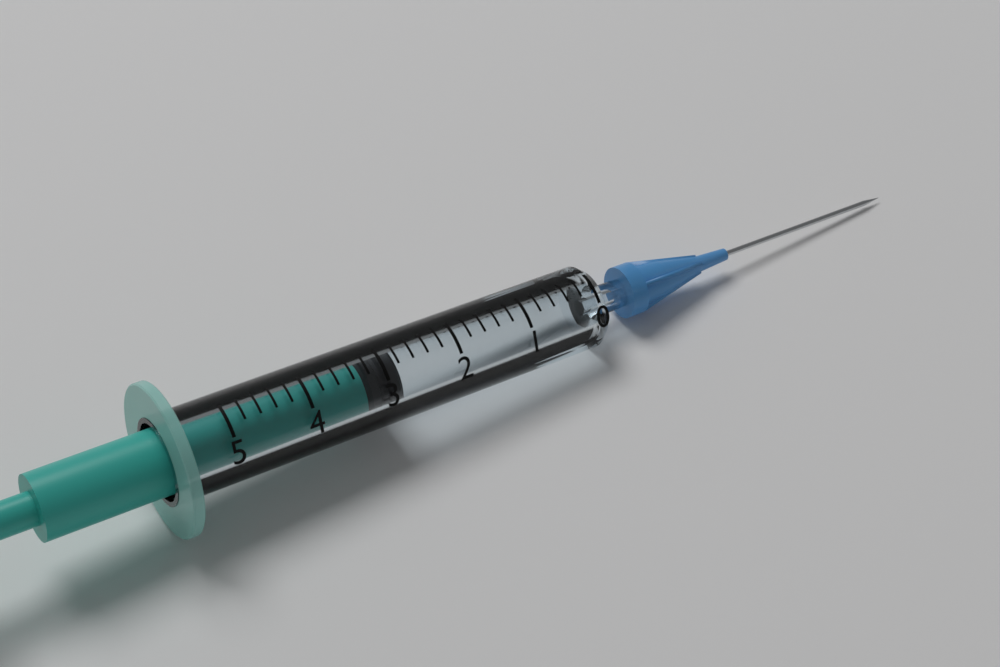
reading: 2.8 (no unit)
